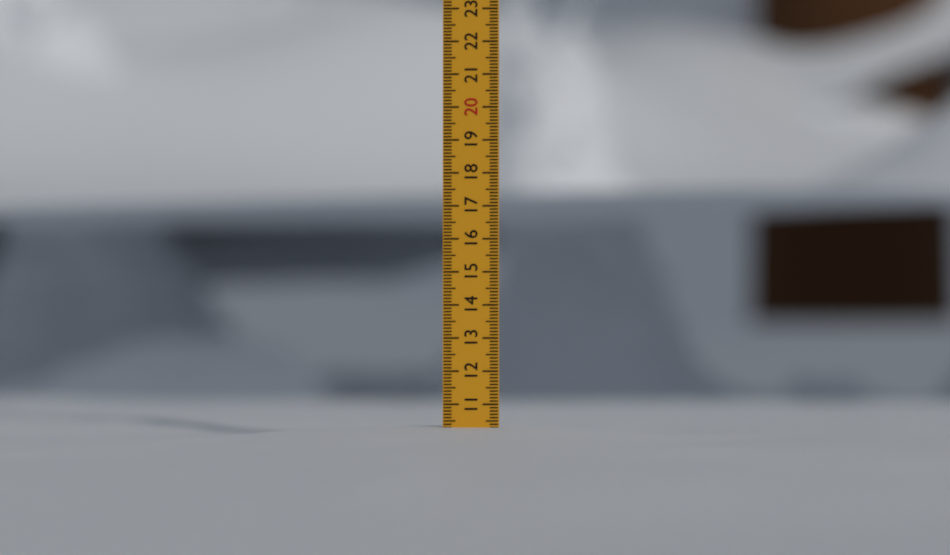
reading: 10.3 (no unit)
